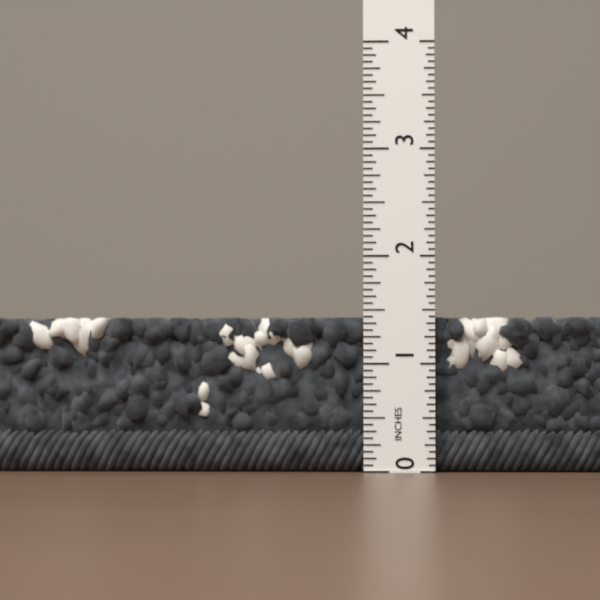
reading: 1.4375 in
